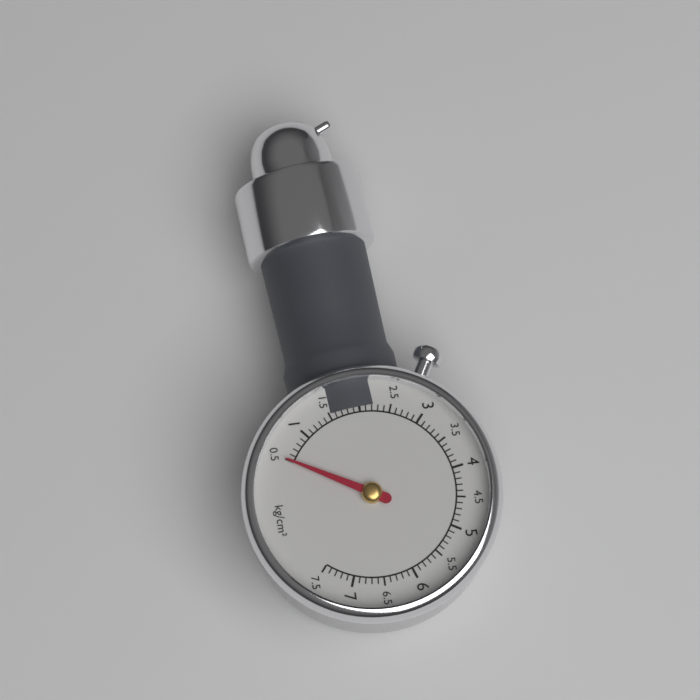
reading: 0.5 kg/cm²
